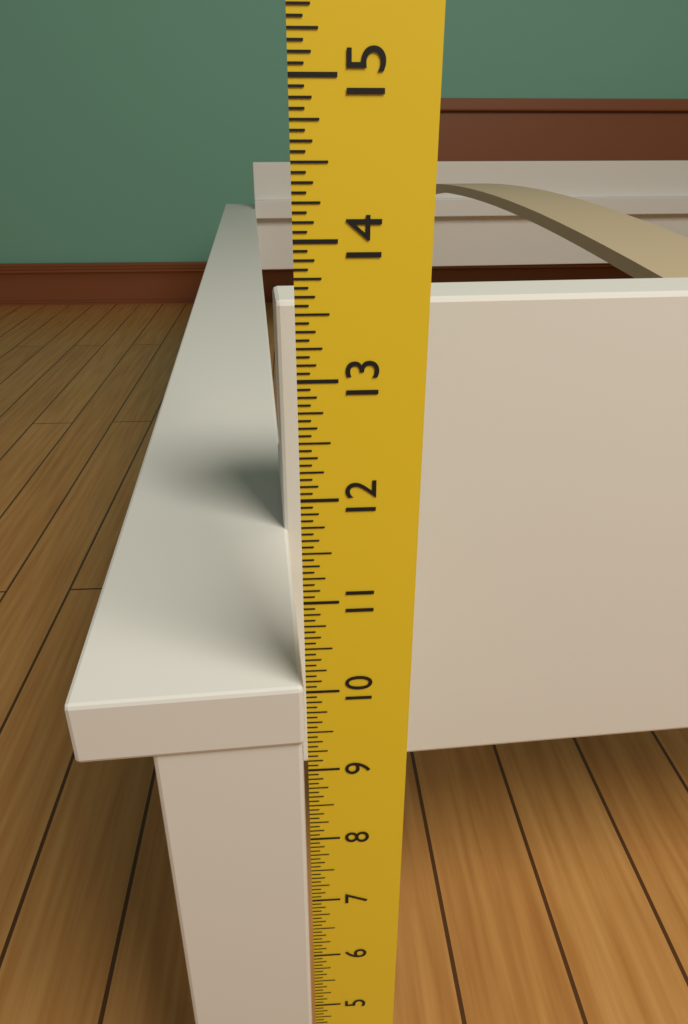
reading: 10.0625 in
